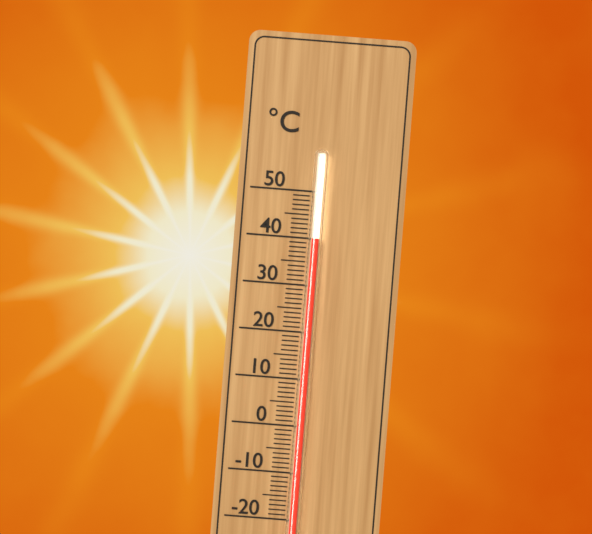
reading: 40 °C
